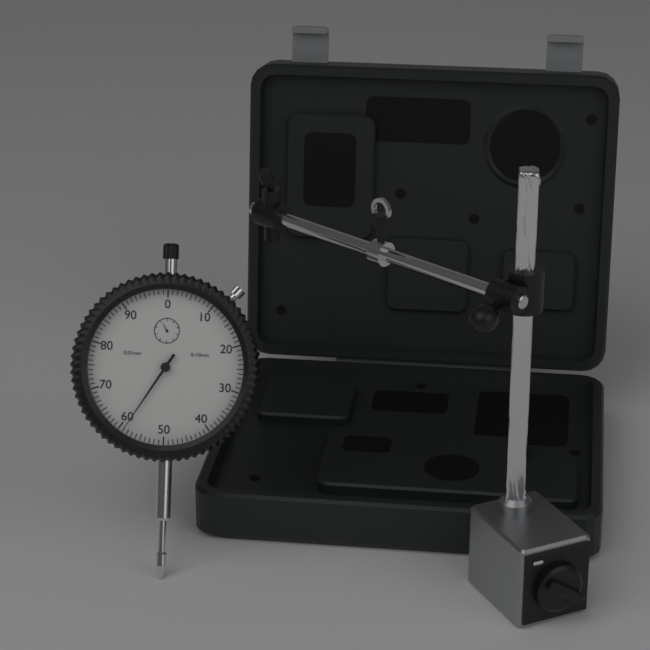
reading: 0.59 mm
